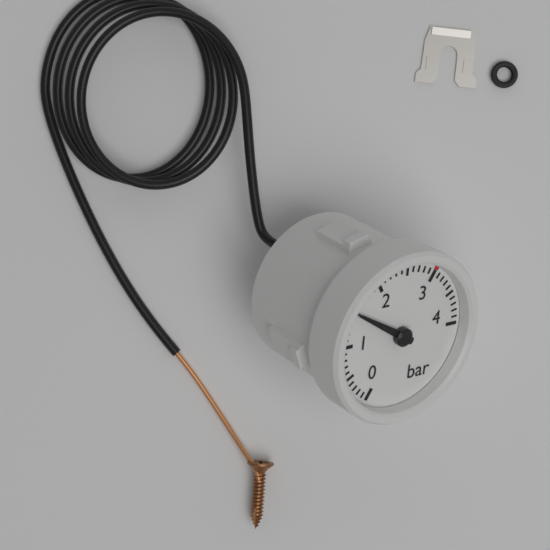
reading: 1.5 bar
